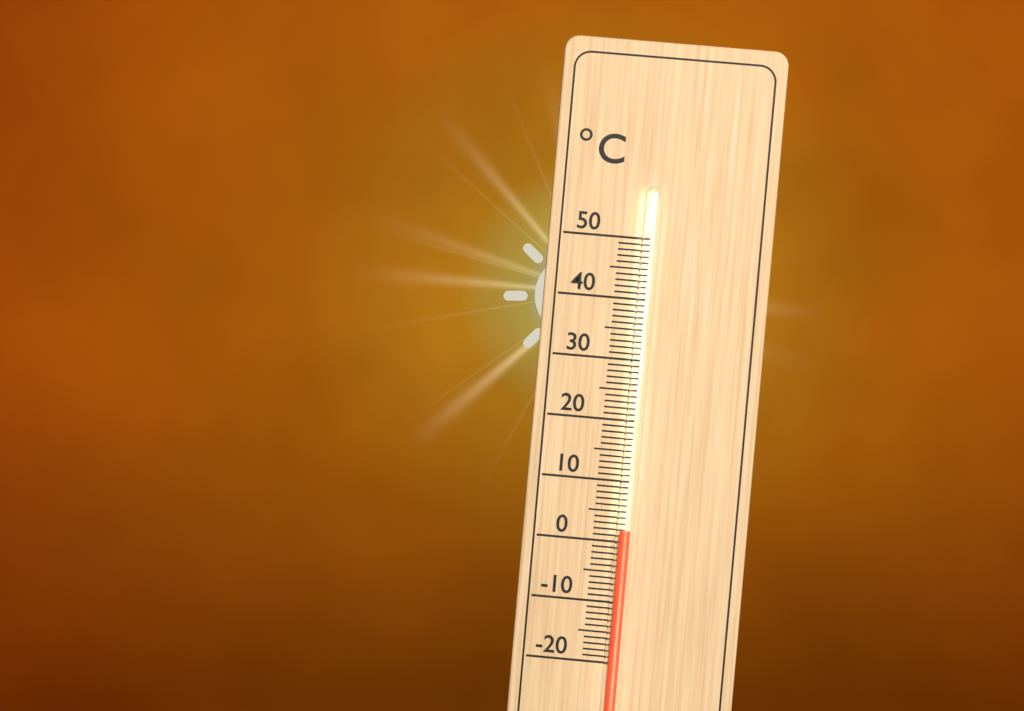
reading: 2 °C
